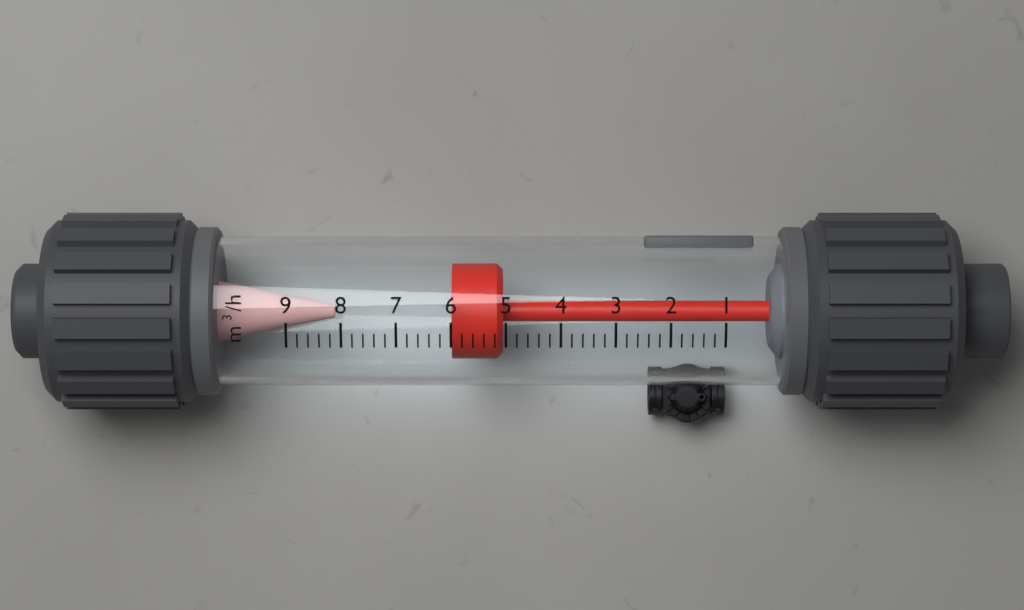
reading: 6.0 m³/h
